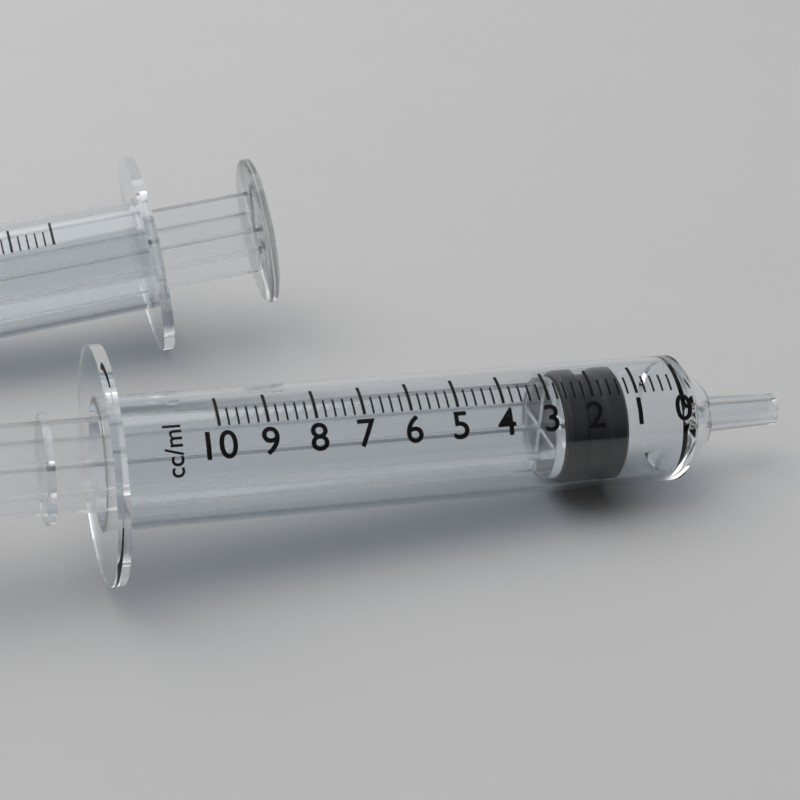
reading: 1.2 ml
